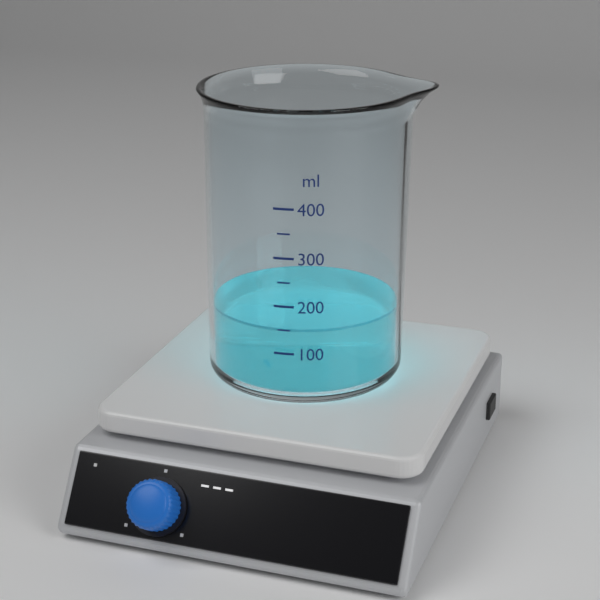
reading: 150 ml
